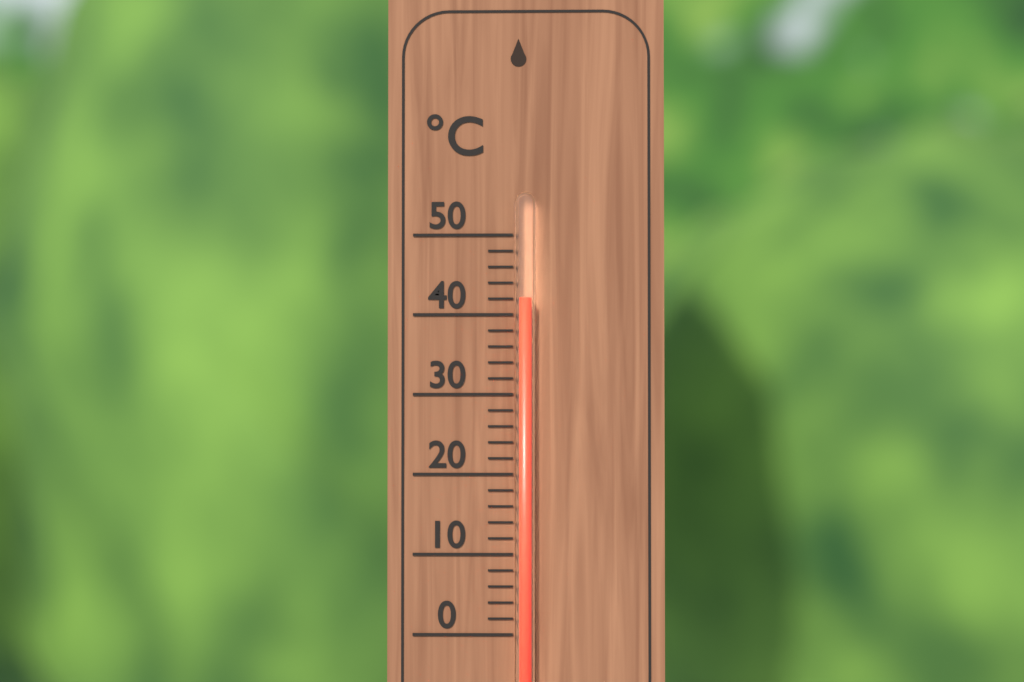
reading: 42 °C
